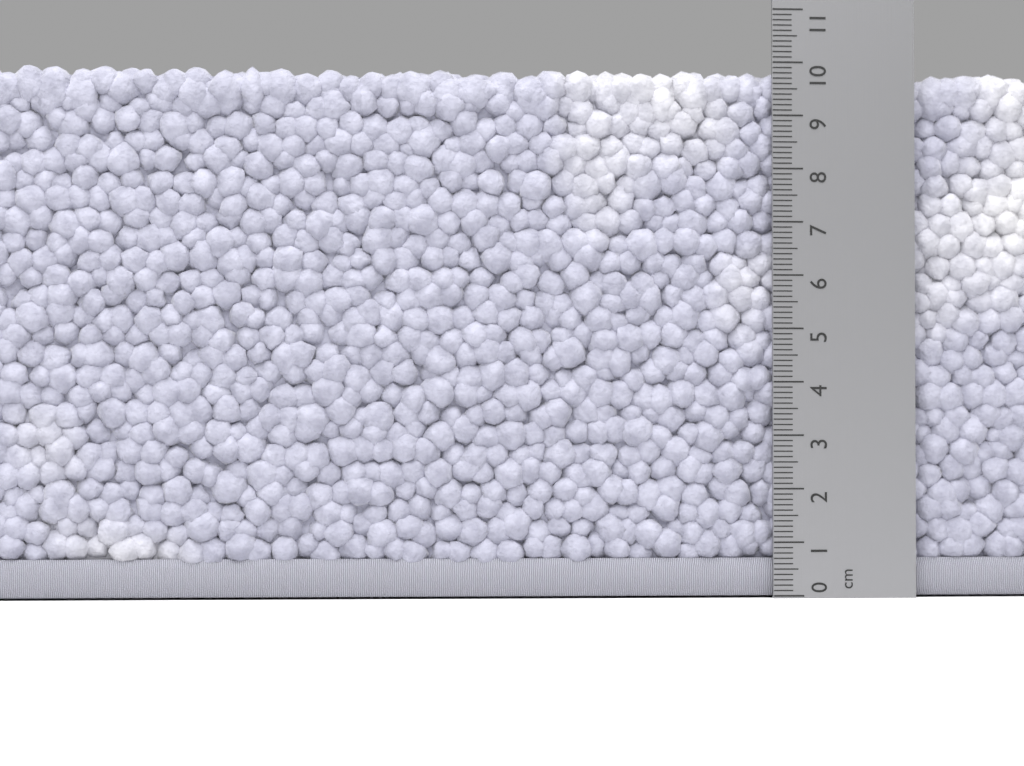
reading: 9.9 cm
